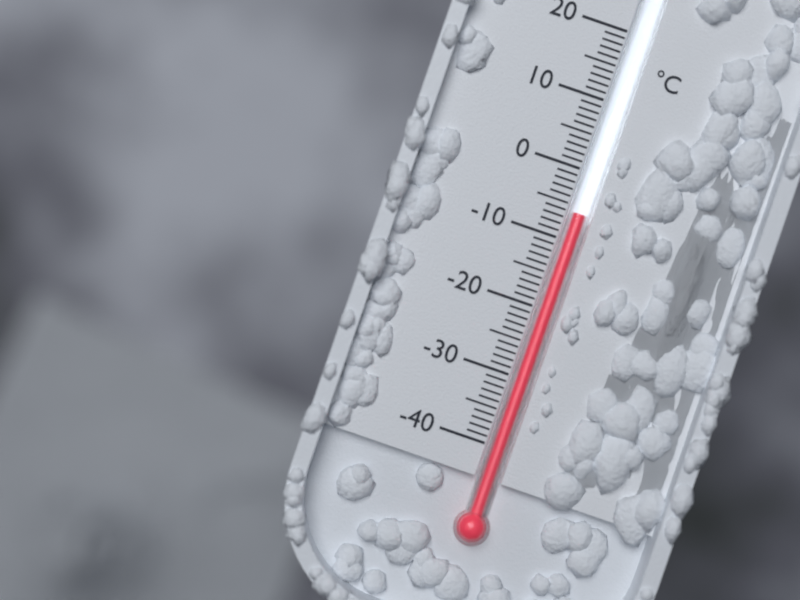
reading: -6 °C
